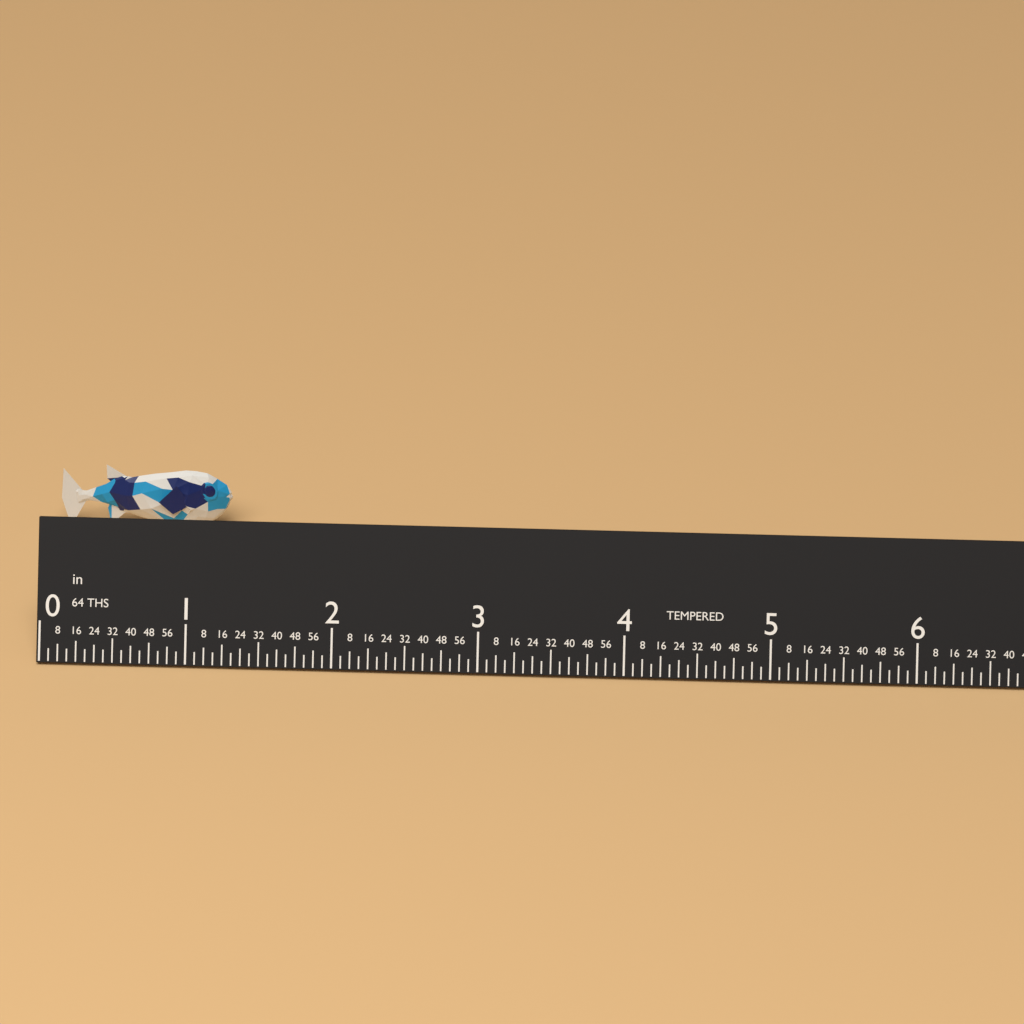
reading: 1.1875 in
